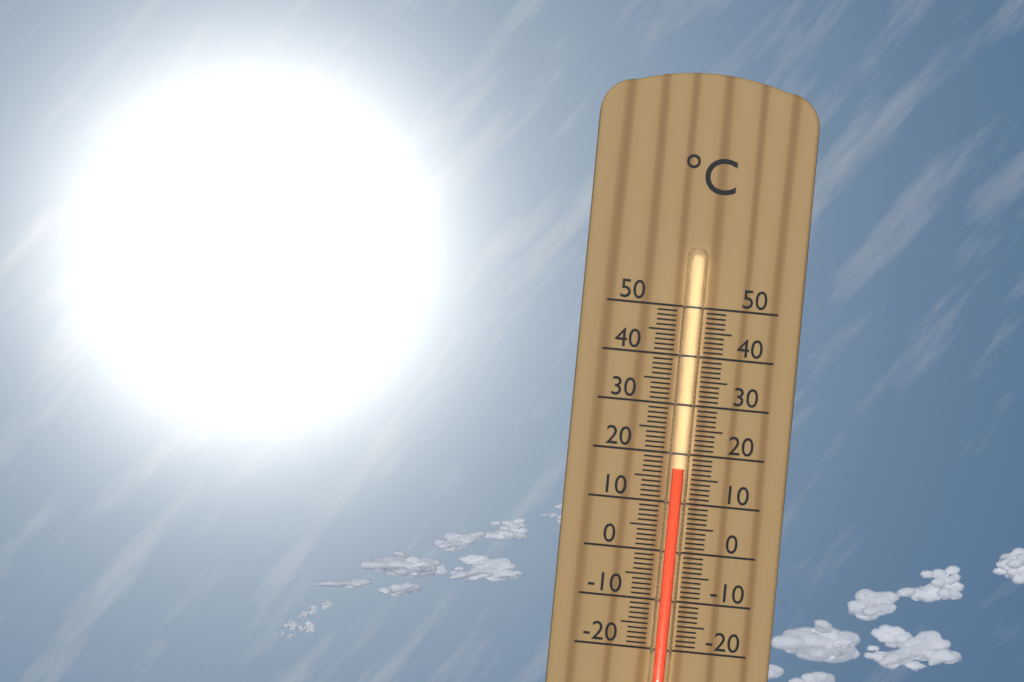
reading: 17 °C
